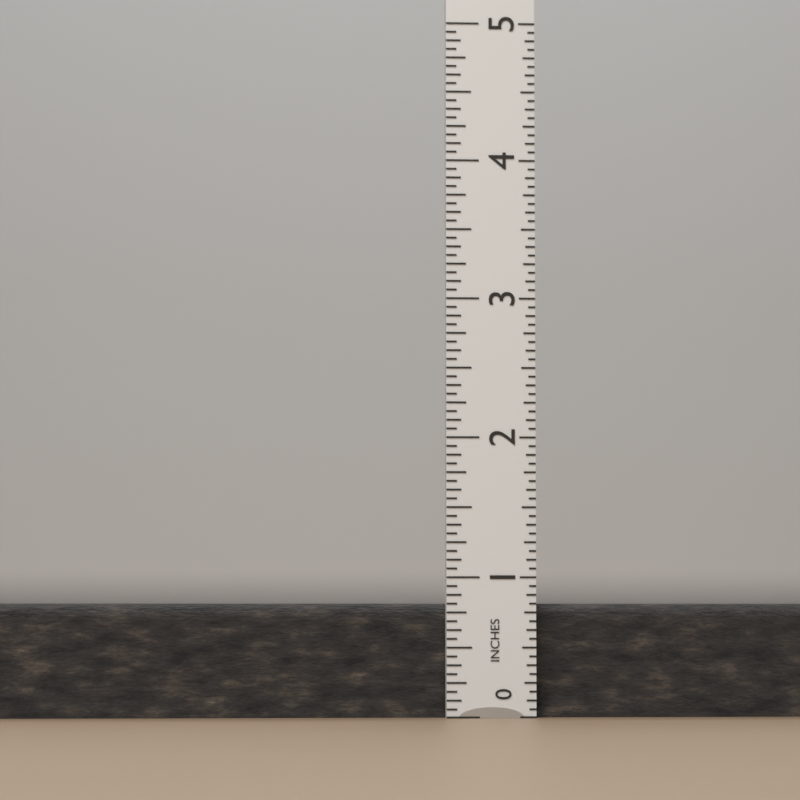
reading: 0.8125 in
